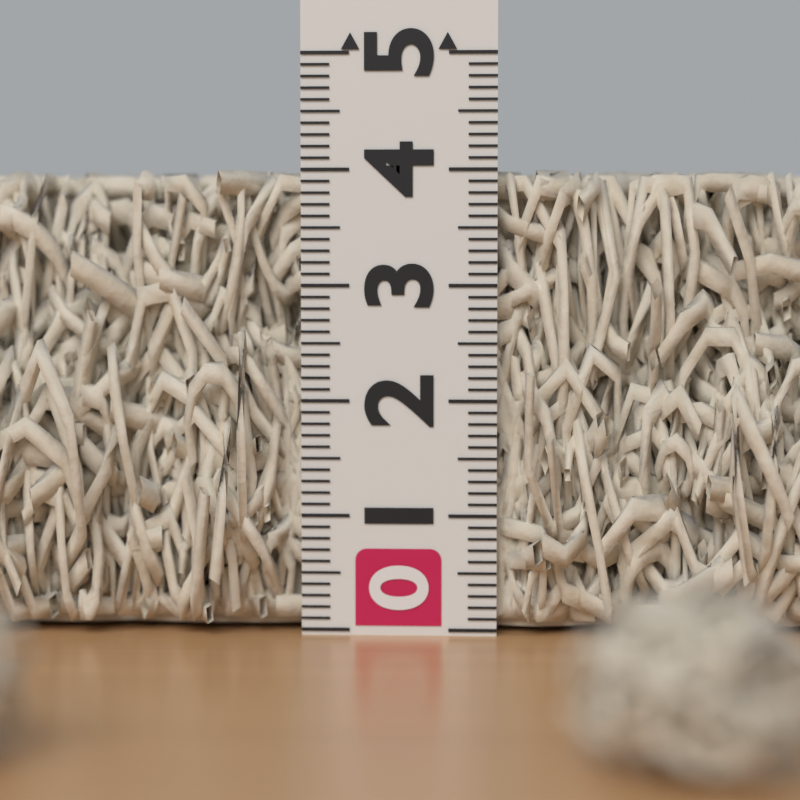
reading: 4.0 (no unit)
